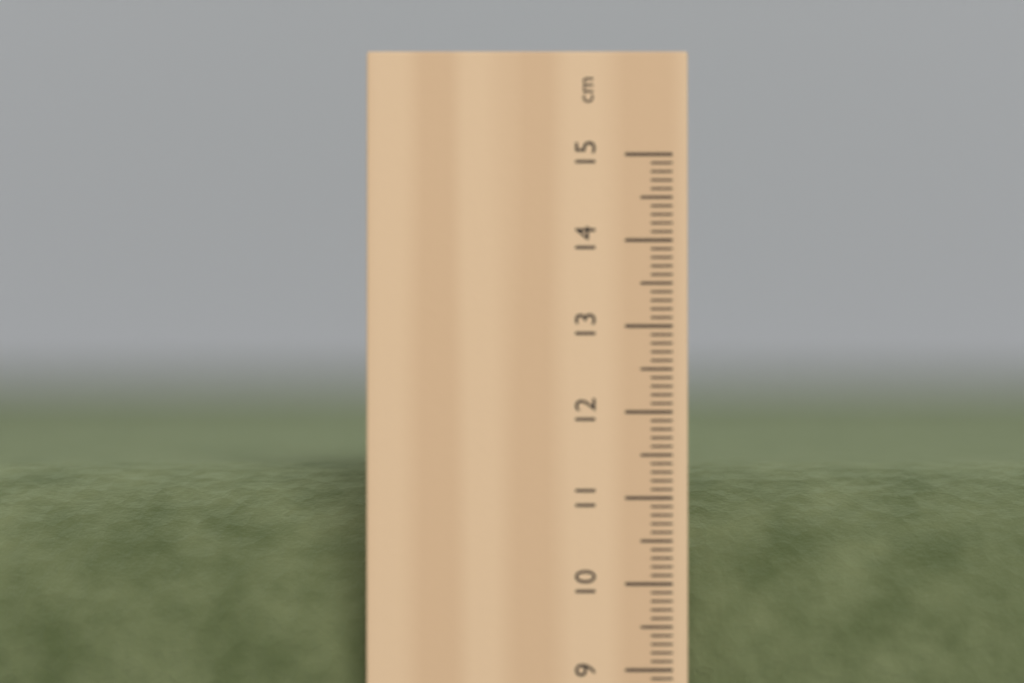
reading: 11.3 cm
